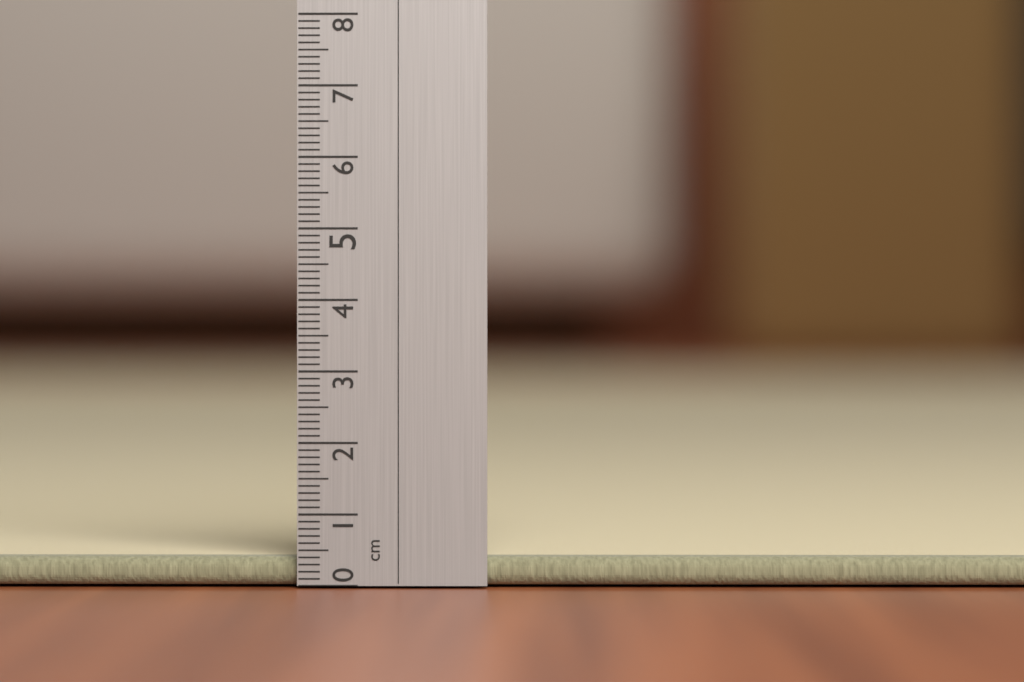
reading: 0.4 cm
